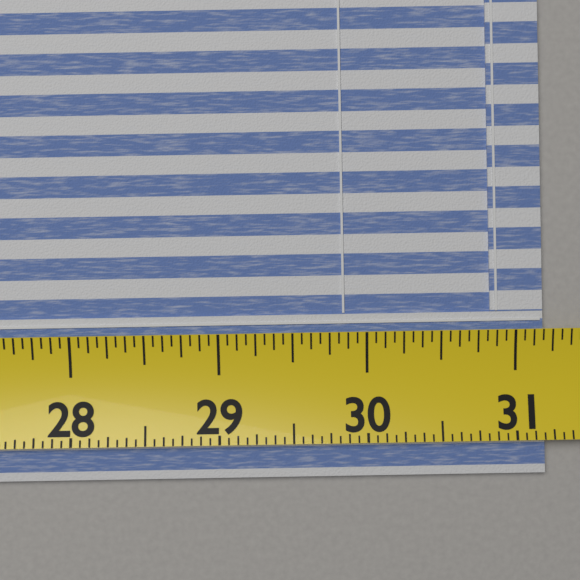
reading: 31.2000 (no unit)
